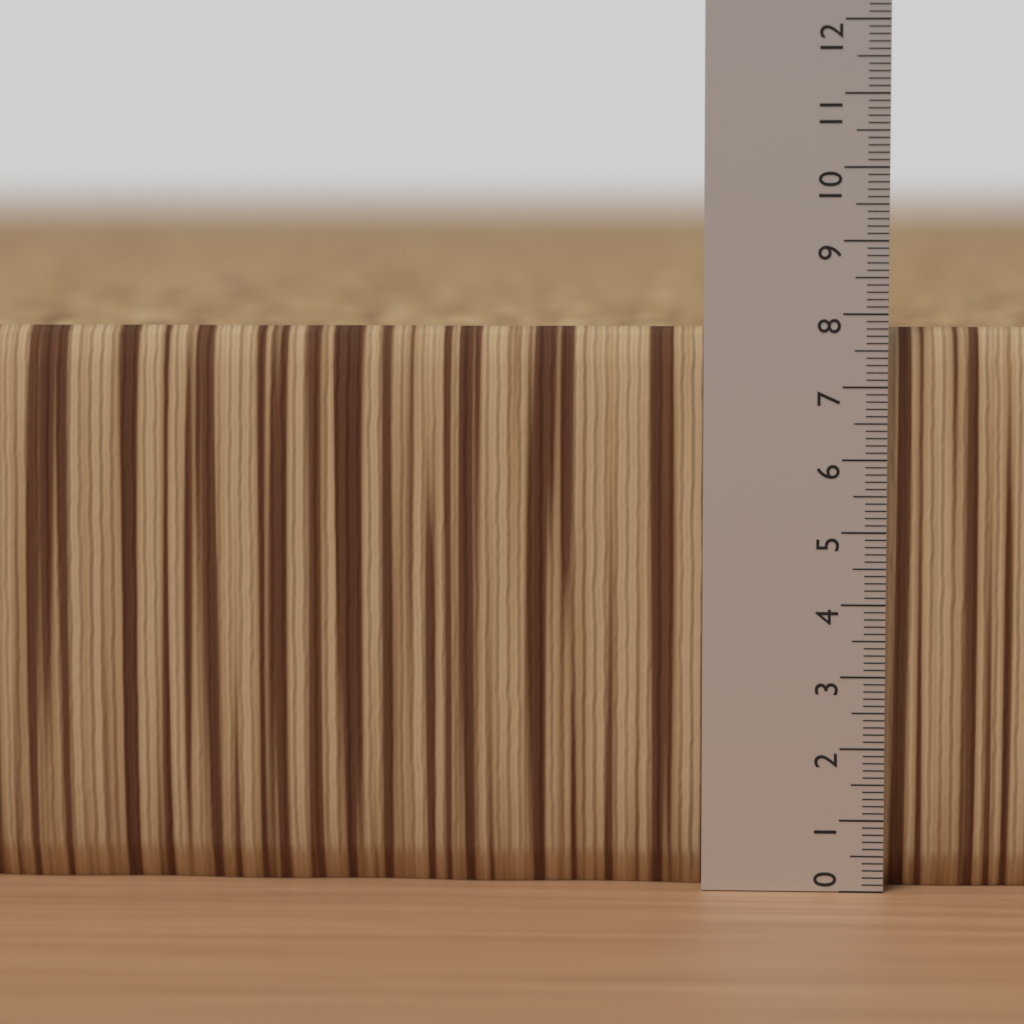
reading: 7.8 (no unit)
